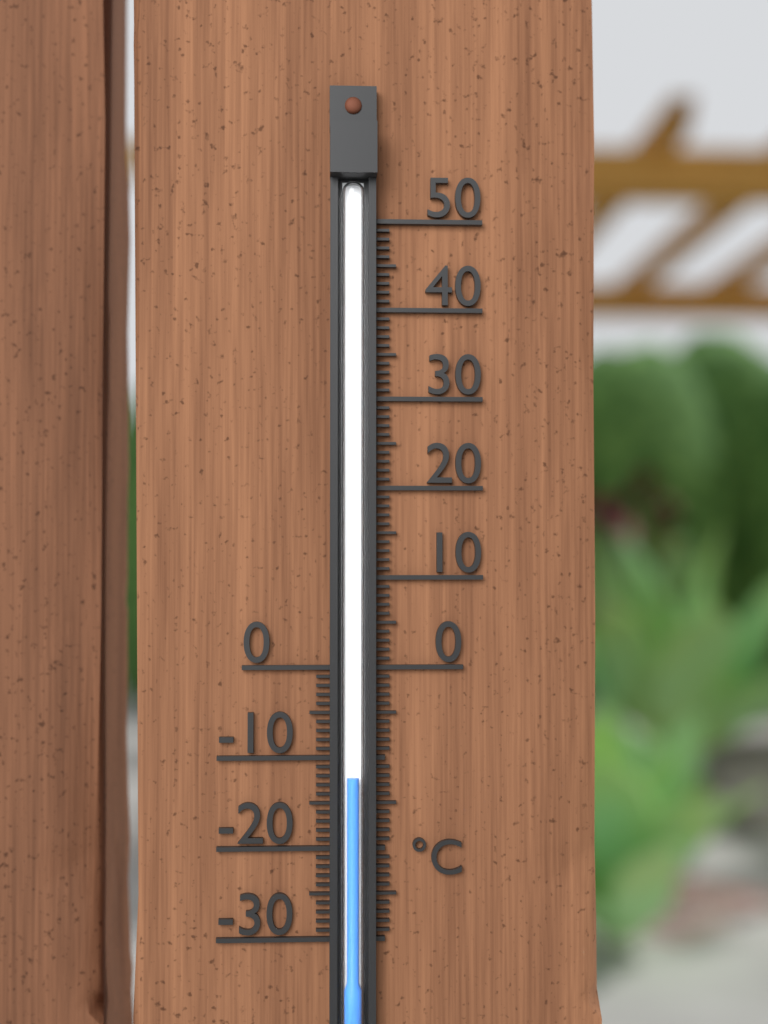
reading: -12 °C
